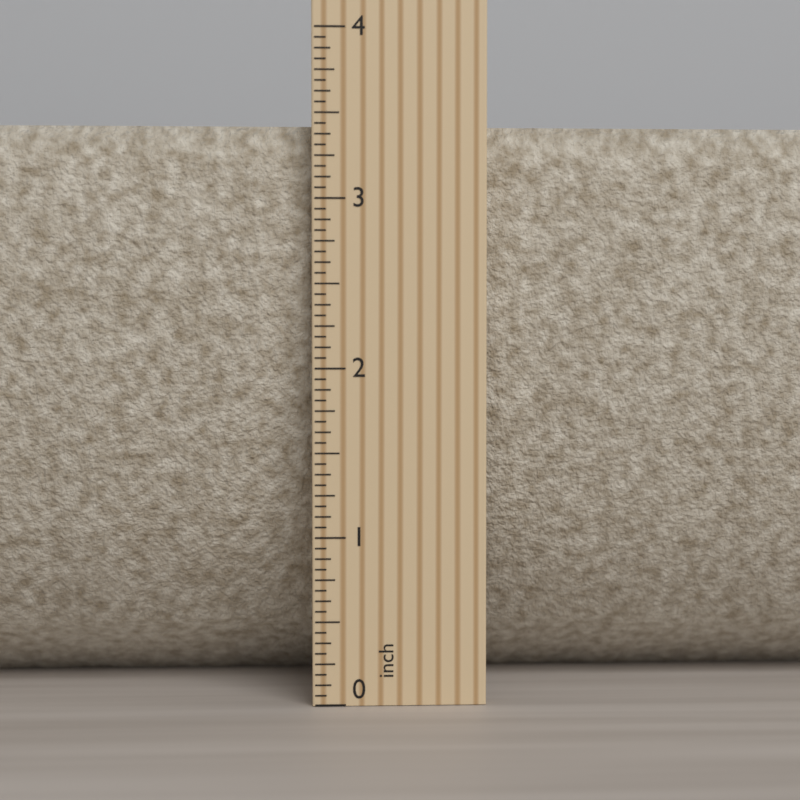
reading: 3.4375 inch
